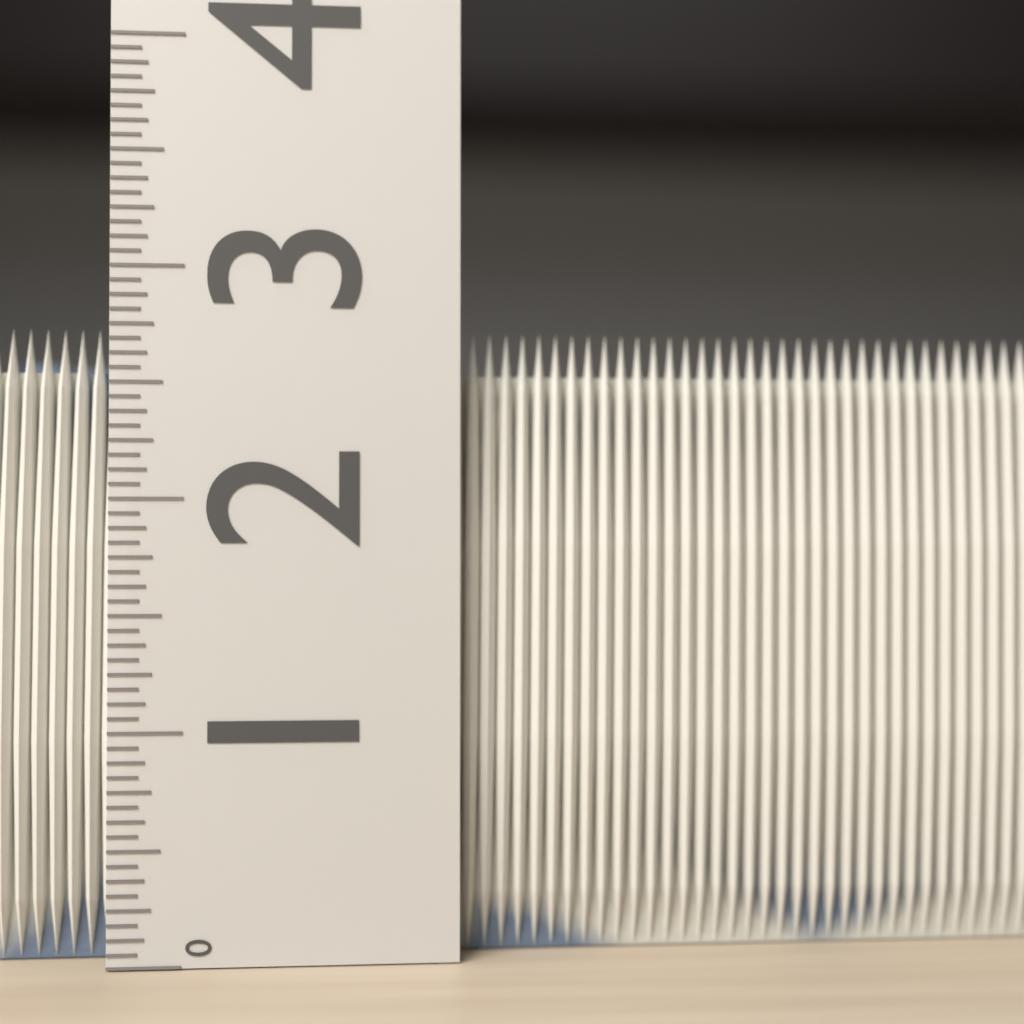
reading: 2.7500 (no unit)
